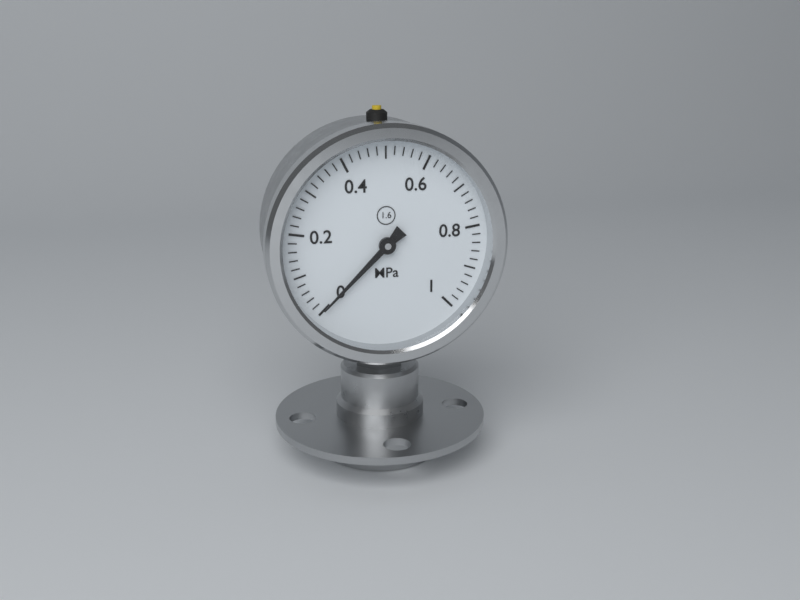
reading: 0.00 MPa
